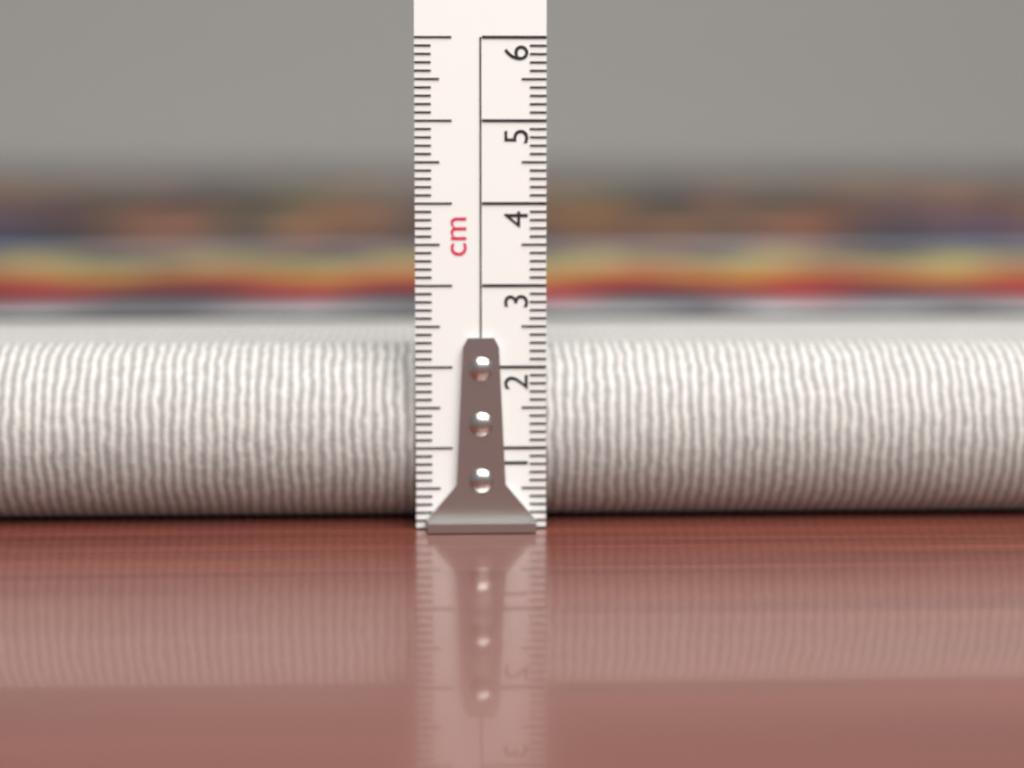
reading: 2.2 cm
